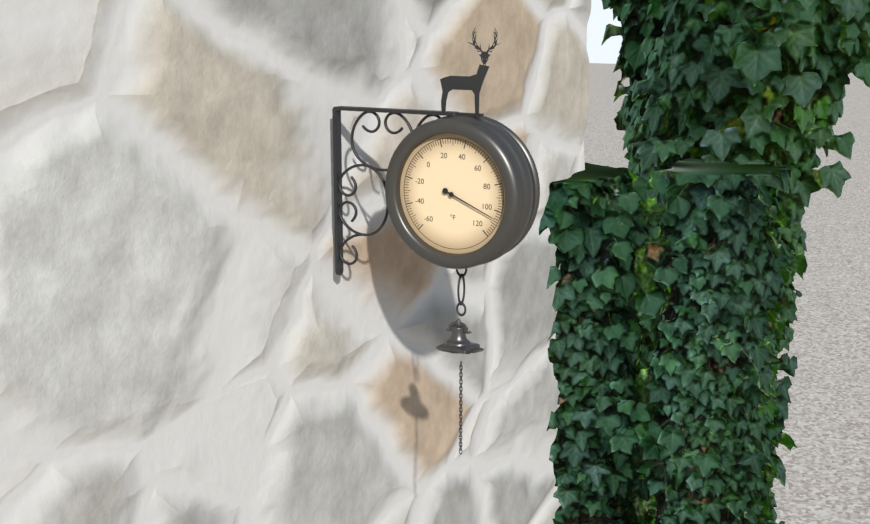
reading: 106 °F
